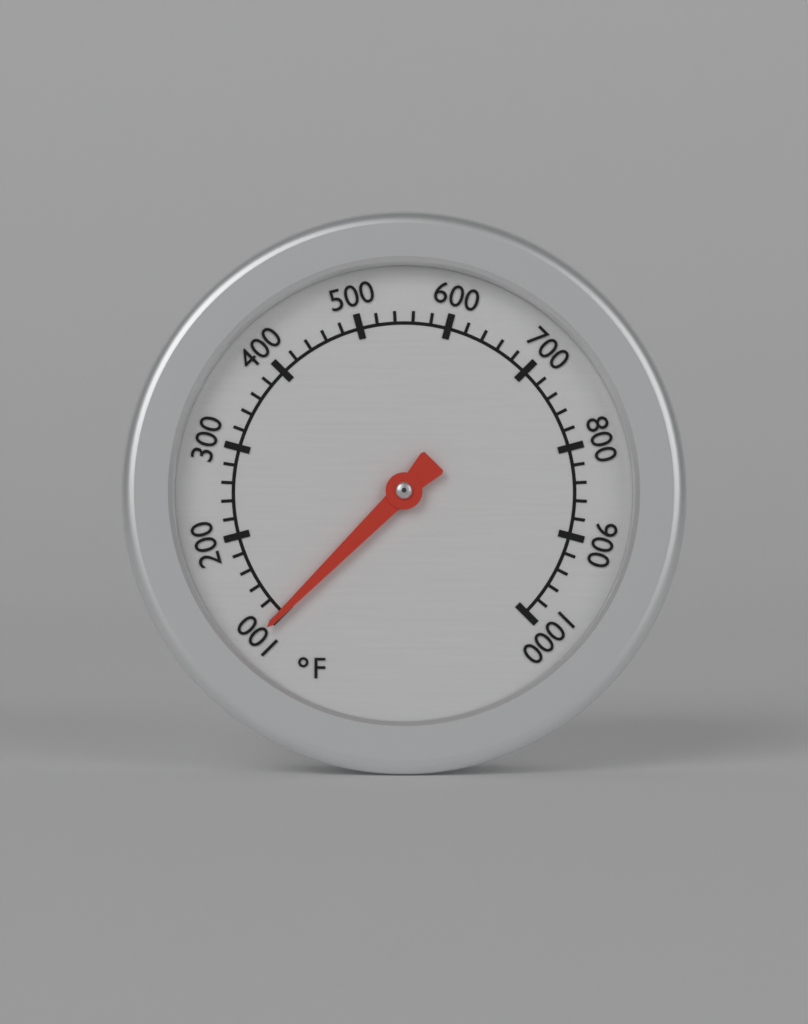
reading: 100 °F
